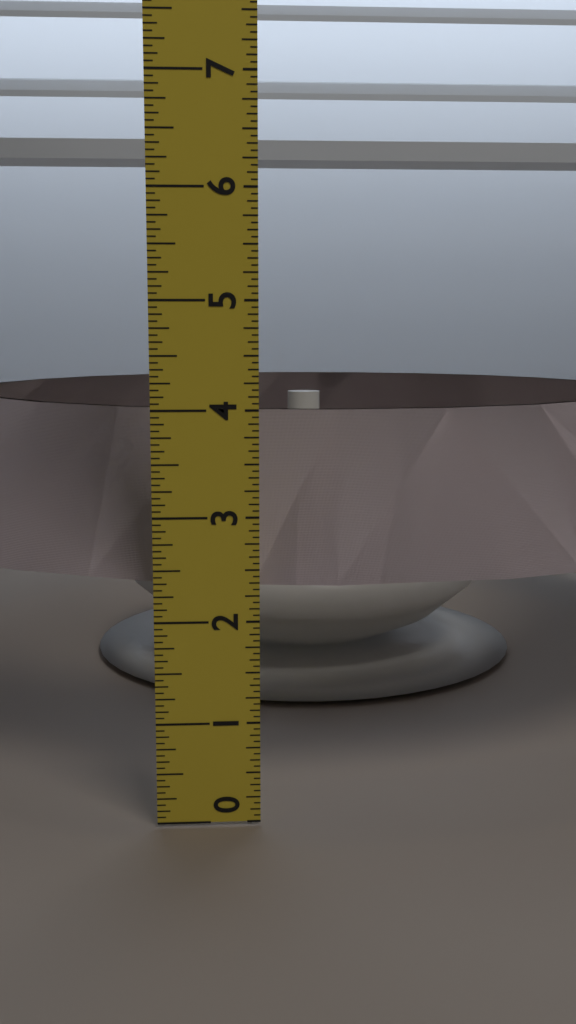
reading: 3.8750 in
